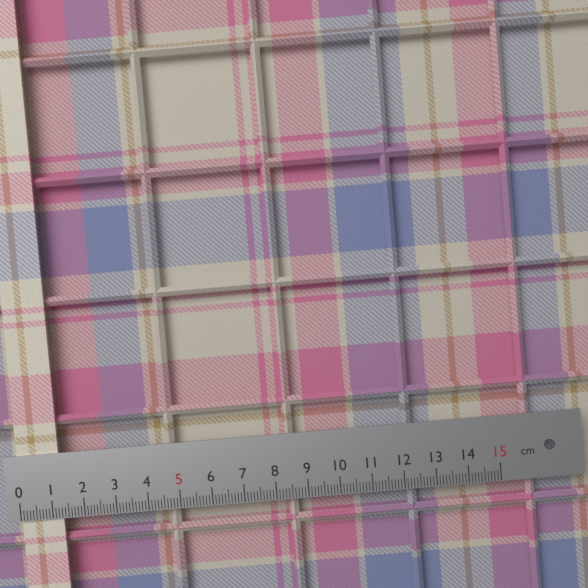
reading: 1.3 cm
